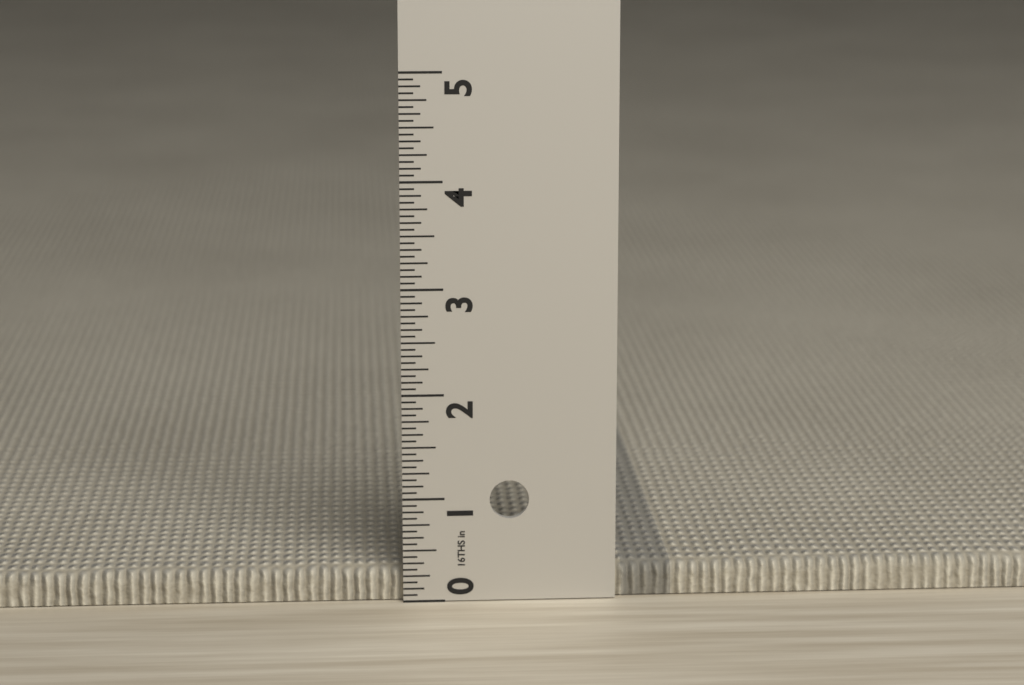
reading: 0.3125 in
